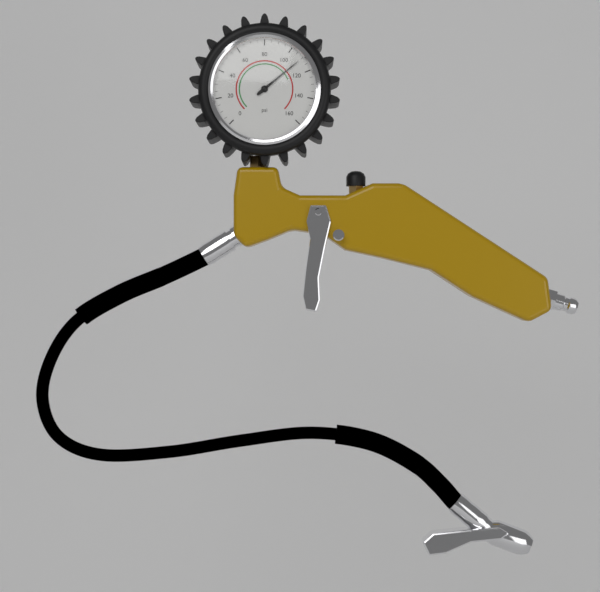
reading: 110 psi
